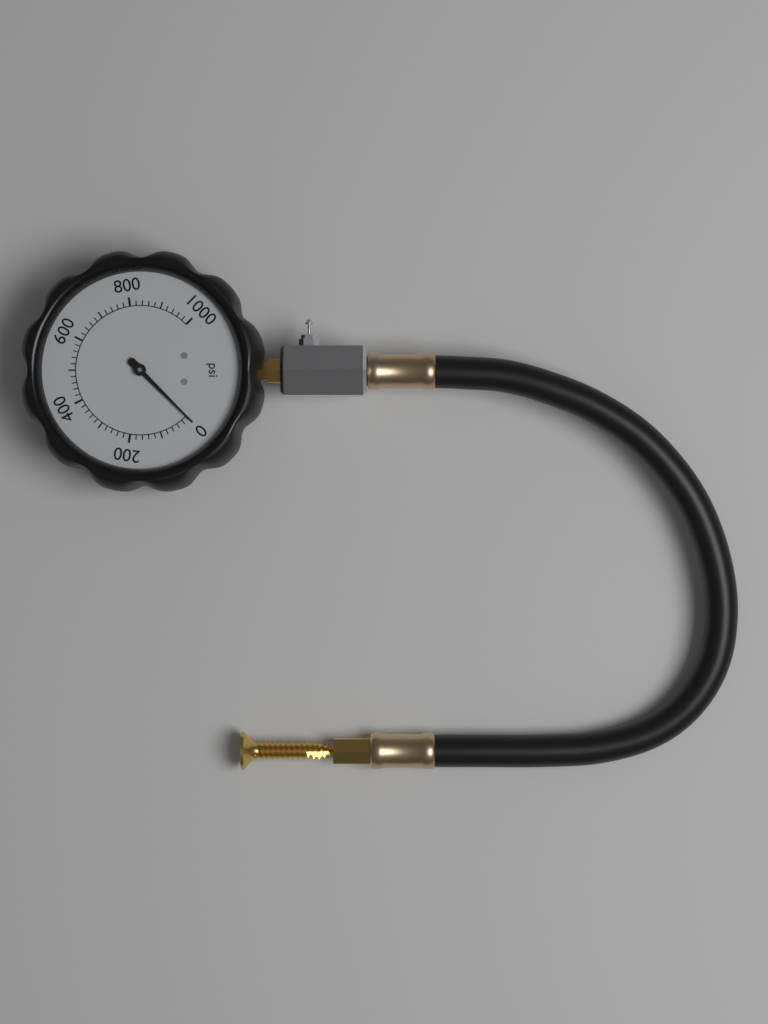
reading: 0 psi
